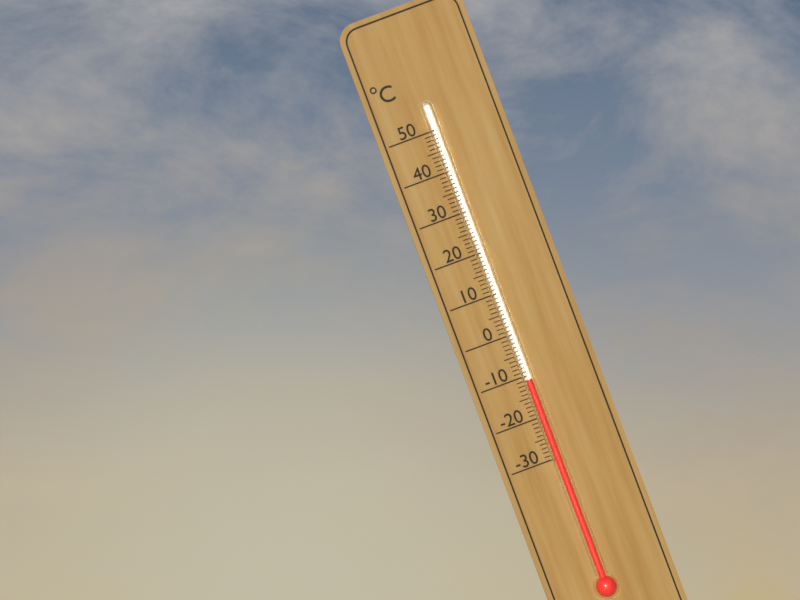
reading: -11 °C
